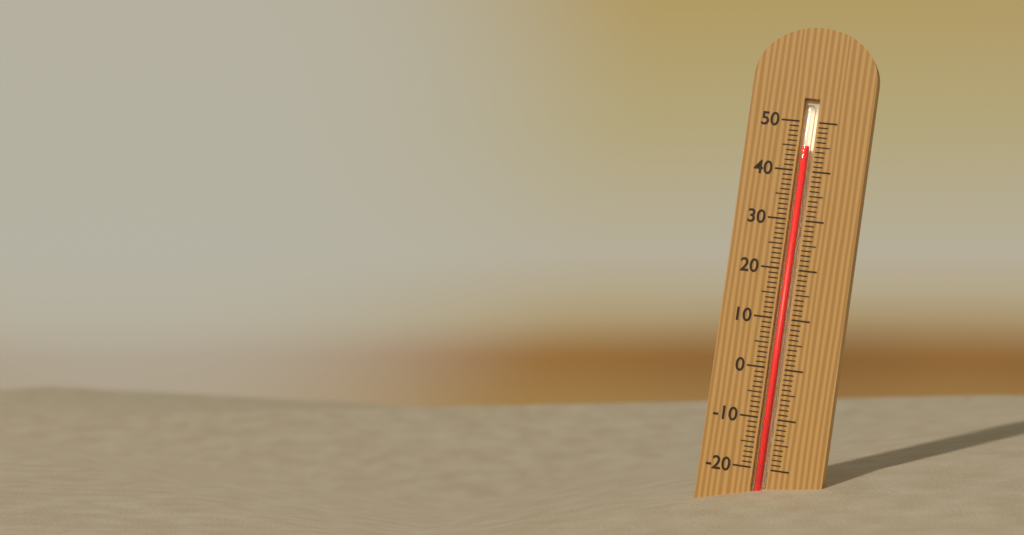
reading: 45 (no unit)
